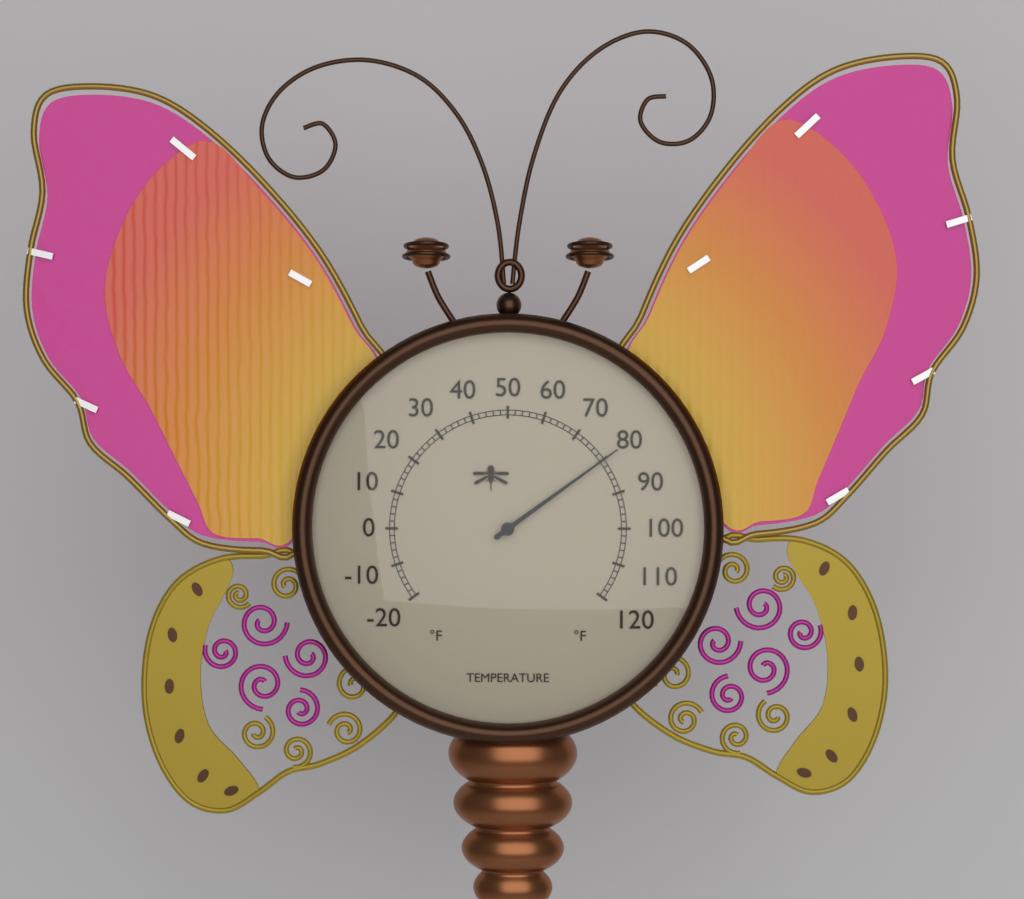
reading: 80 °F
